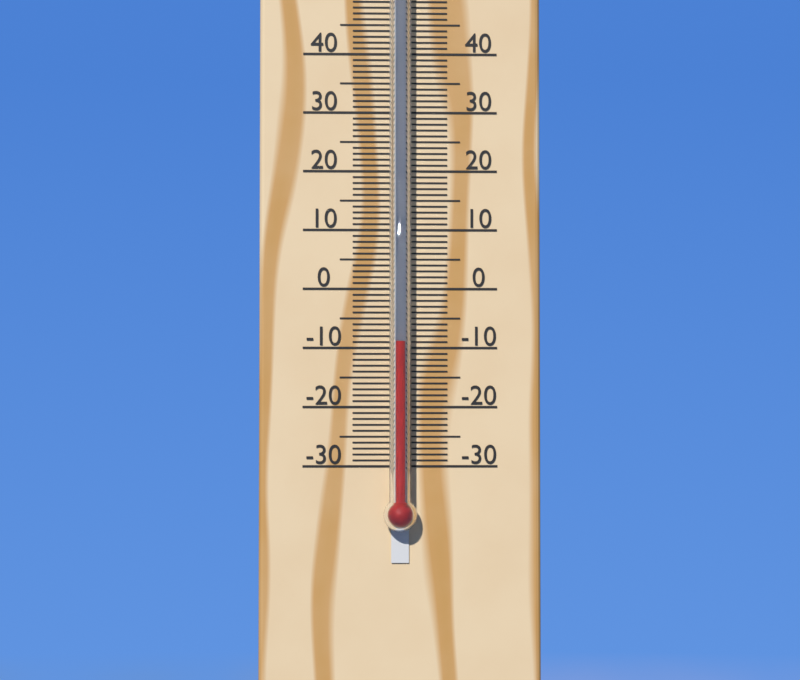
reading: -9 °C
